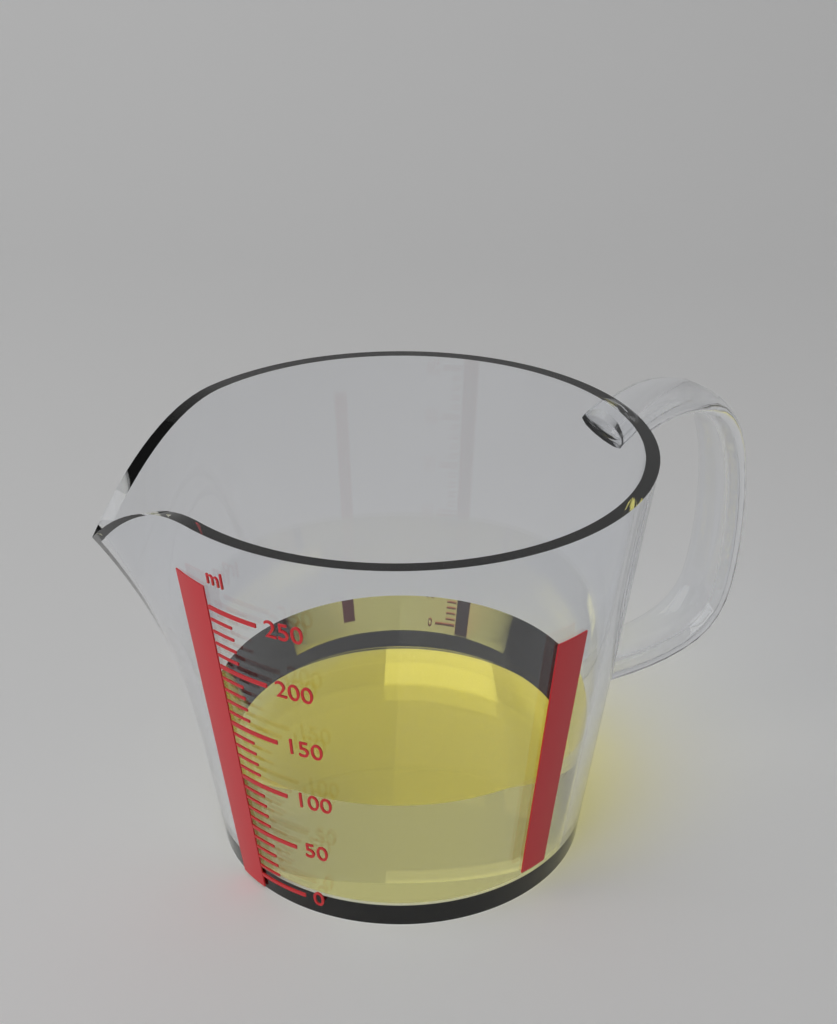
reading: 100 ml
